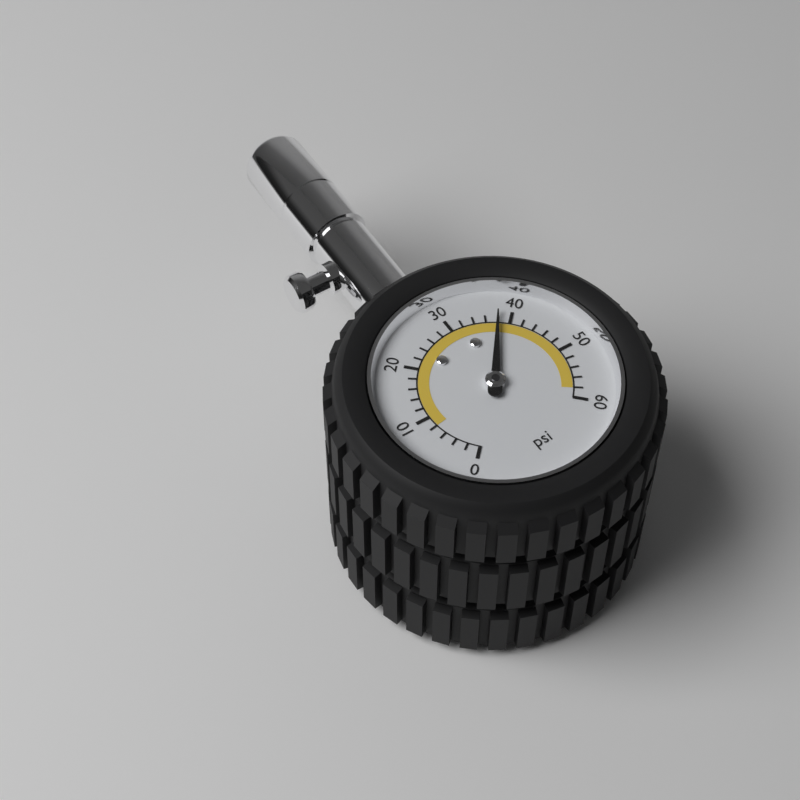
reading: 38 psi
